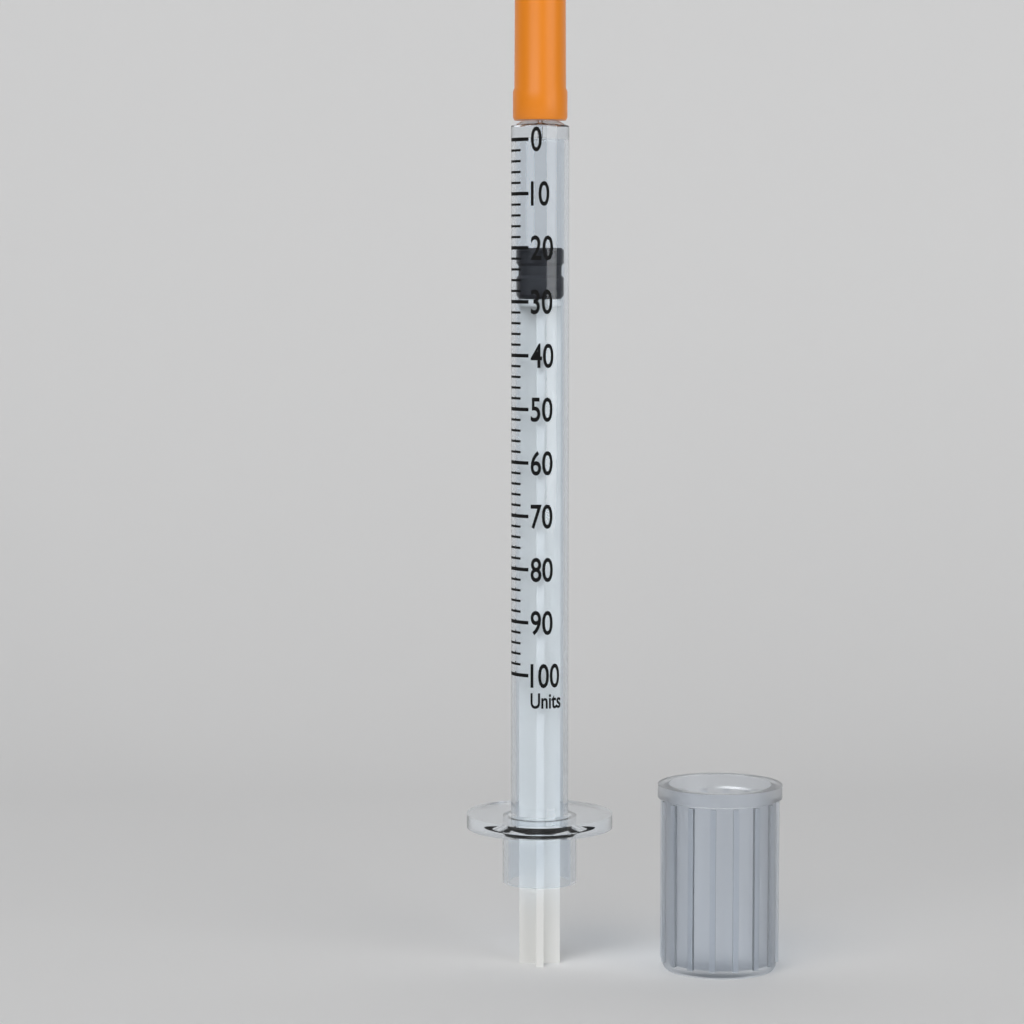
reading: 20 units
